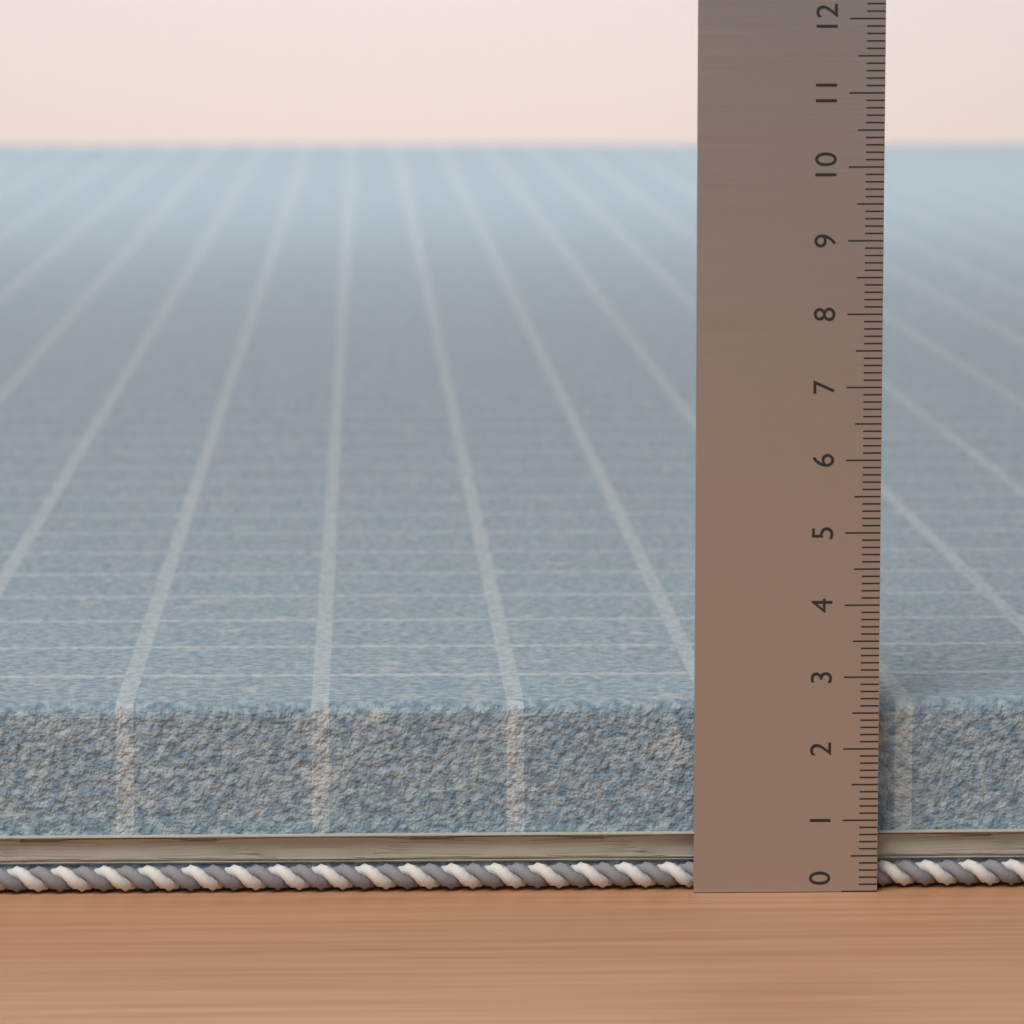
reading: 2.6 (no unit)
